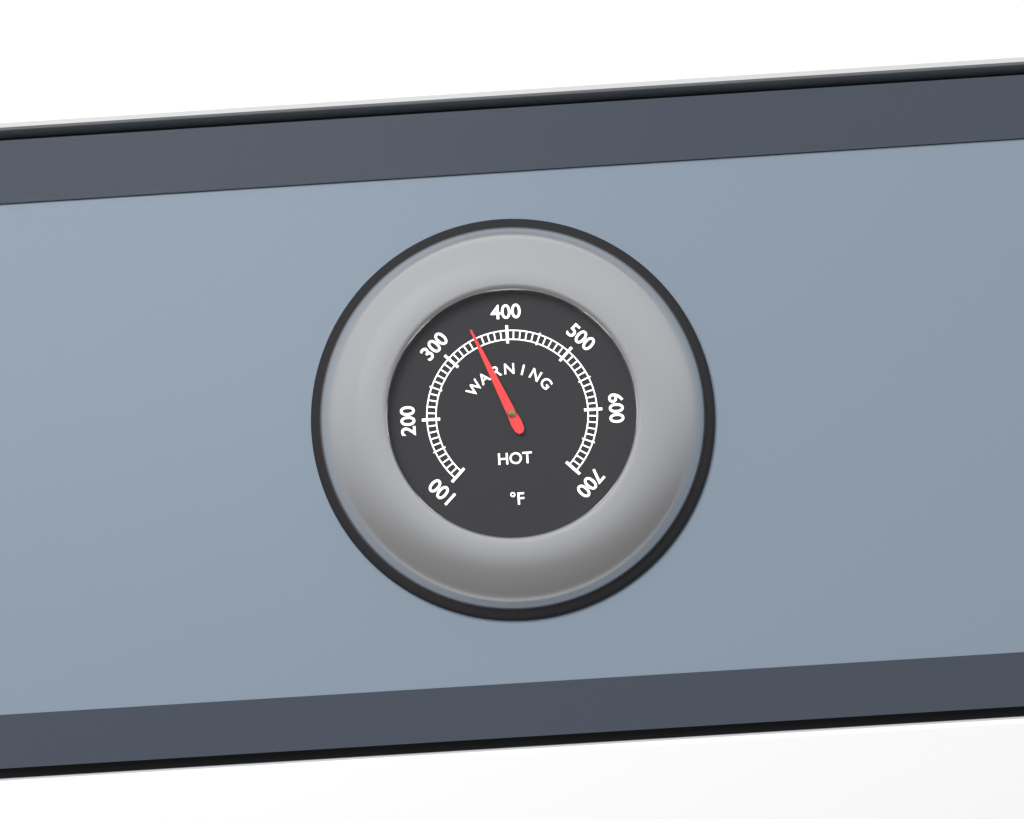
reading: 350 °F
